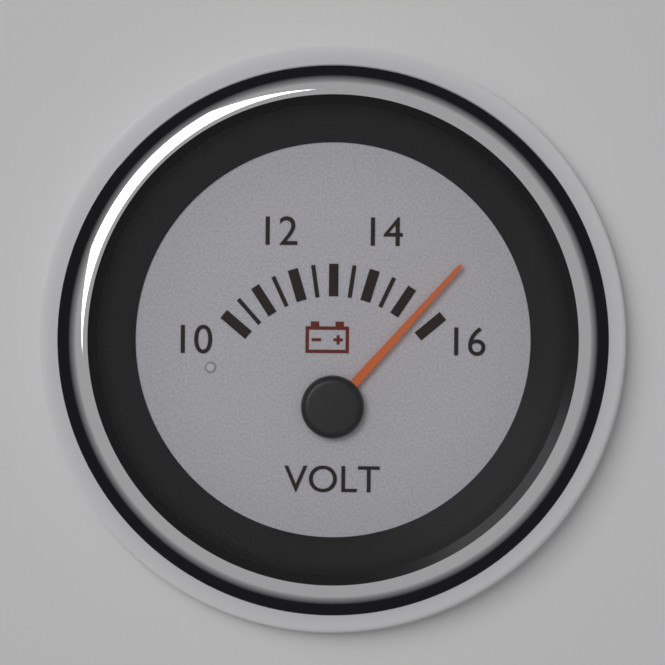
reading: 15.5 V
